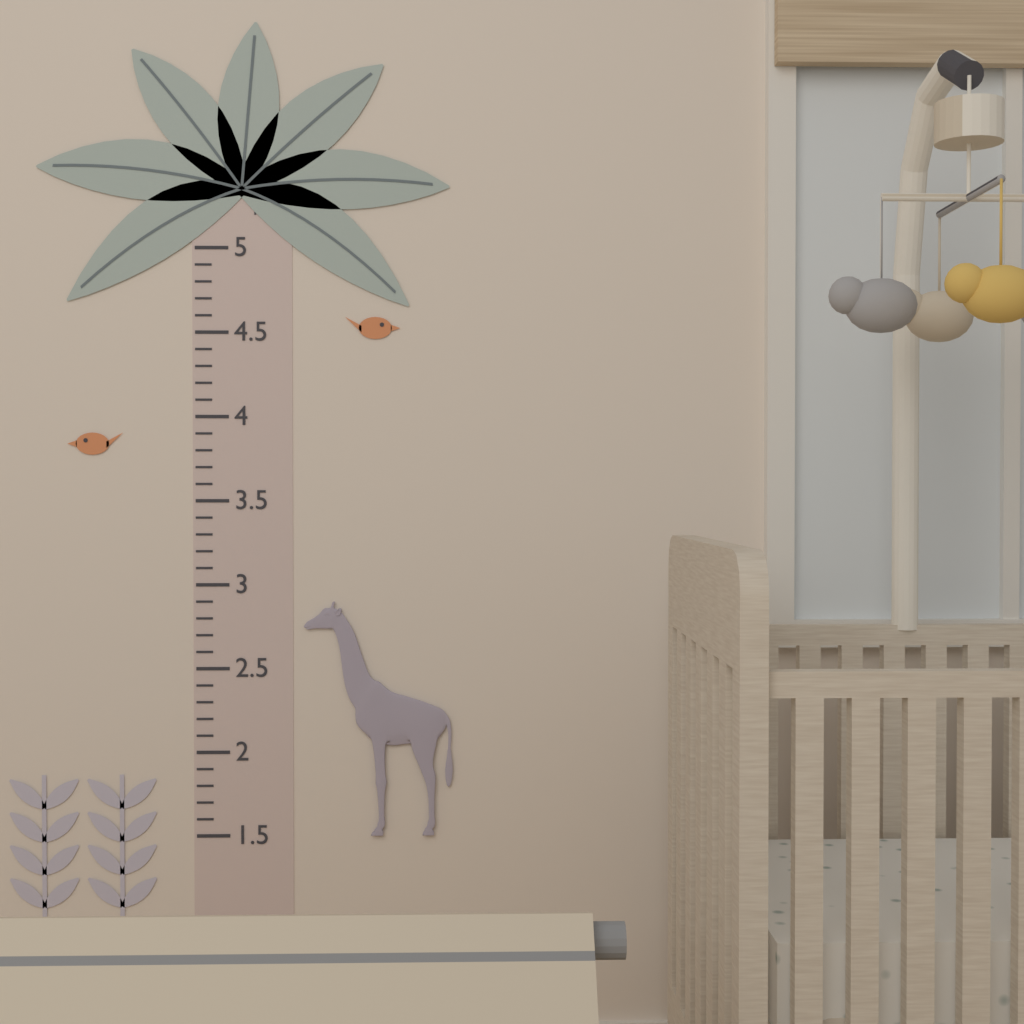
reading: 2.9 ft
